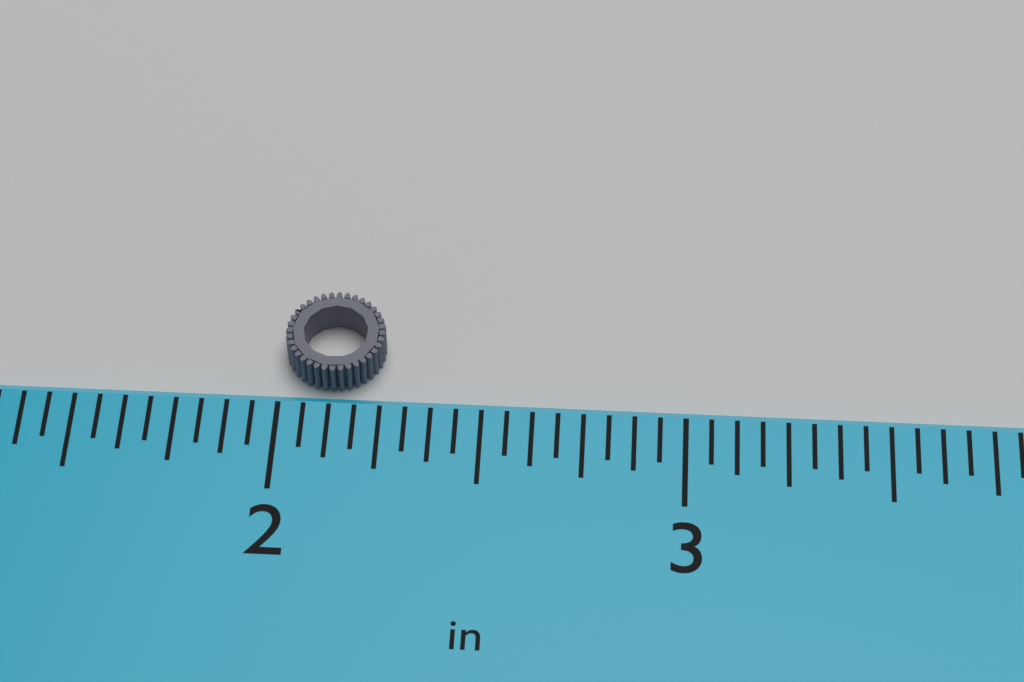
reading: 2.2500 in
